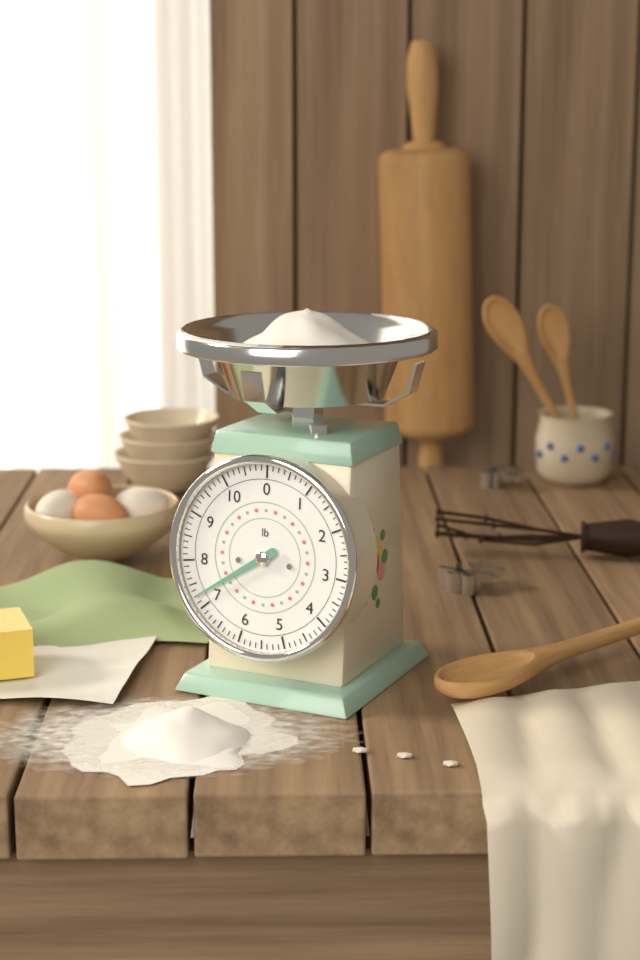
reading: 7.250 lb
